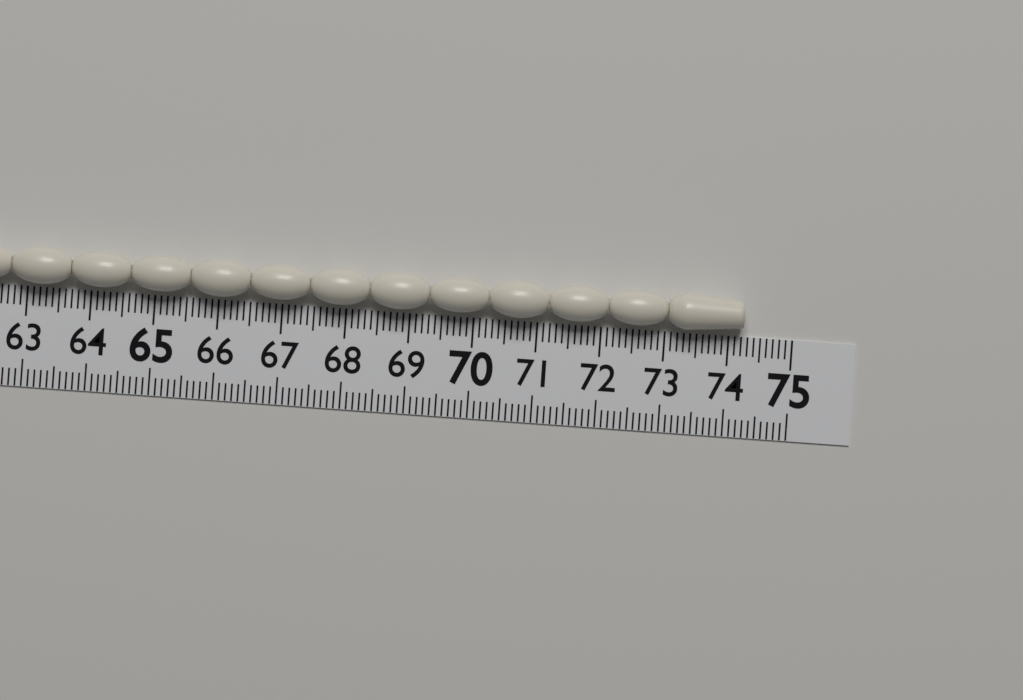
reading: 74.2 (no unit)
